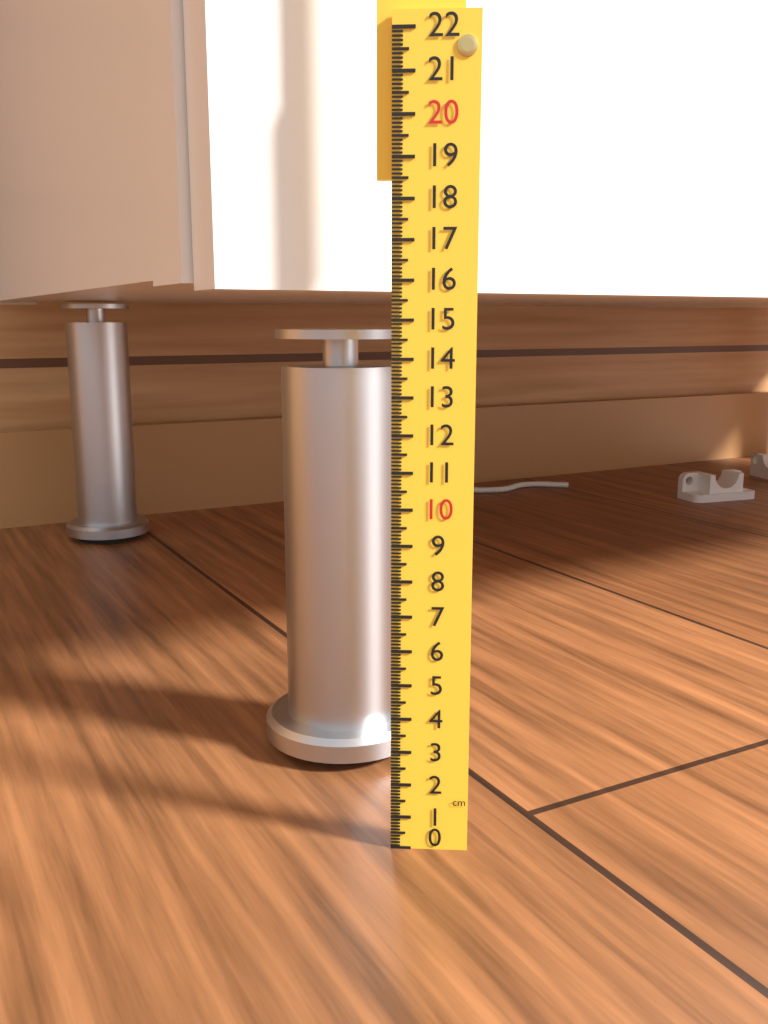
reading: 14.7 cm
